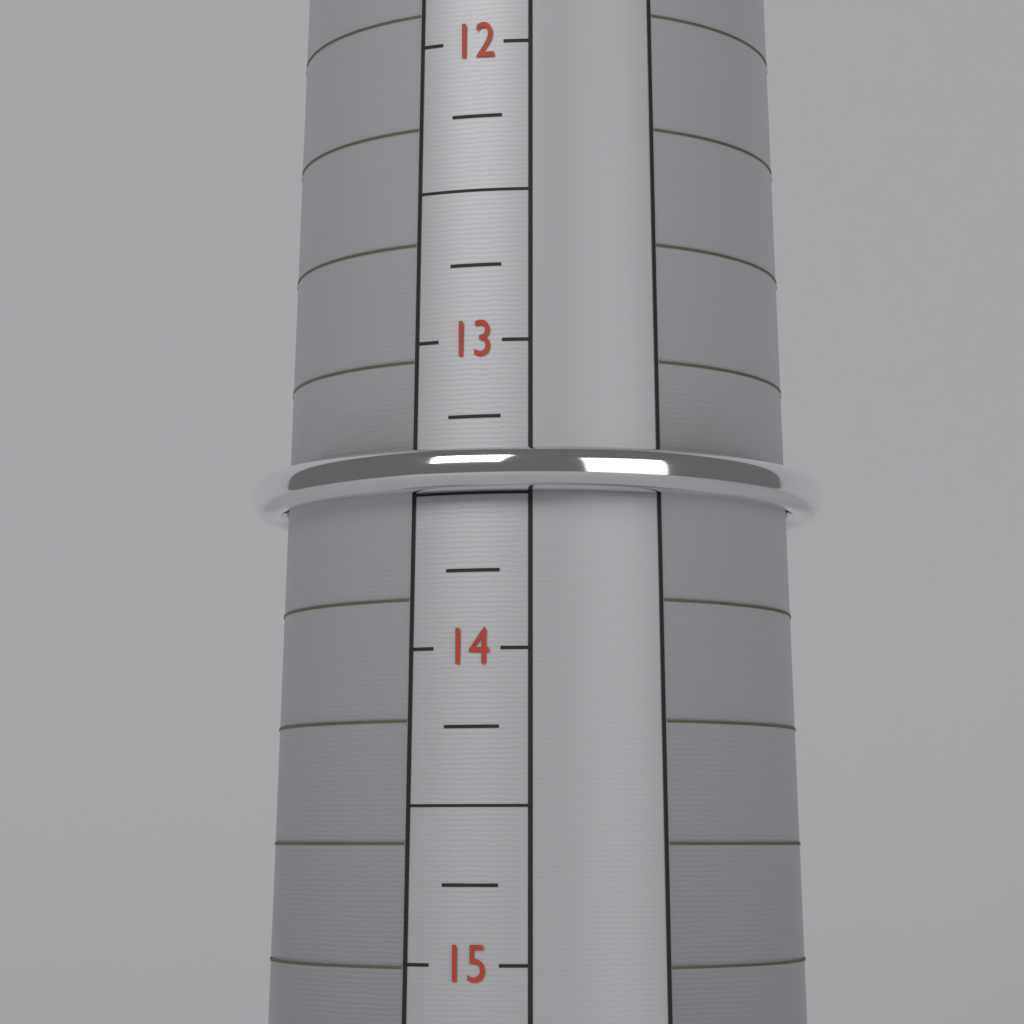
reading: 13.50 (no unit)
